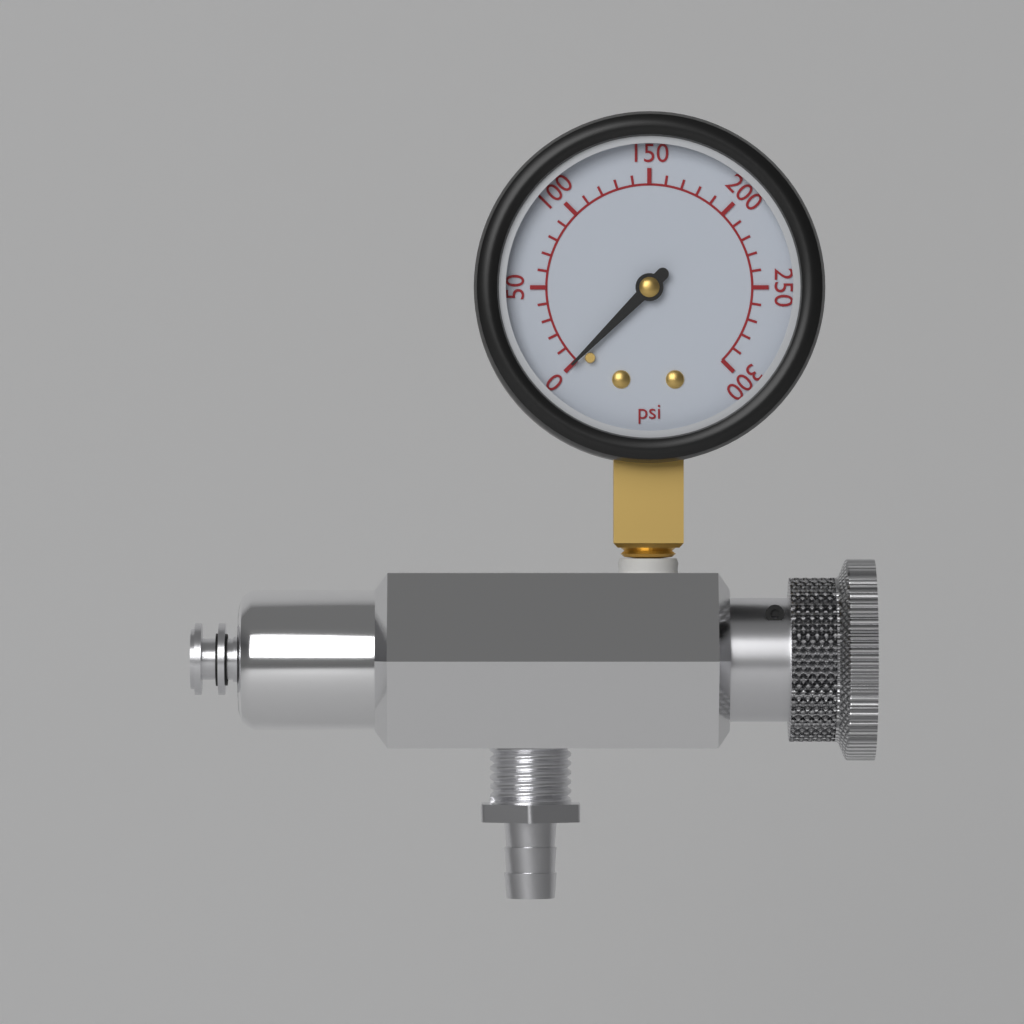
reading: 0 psi
